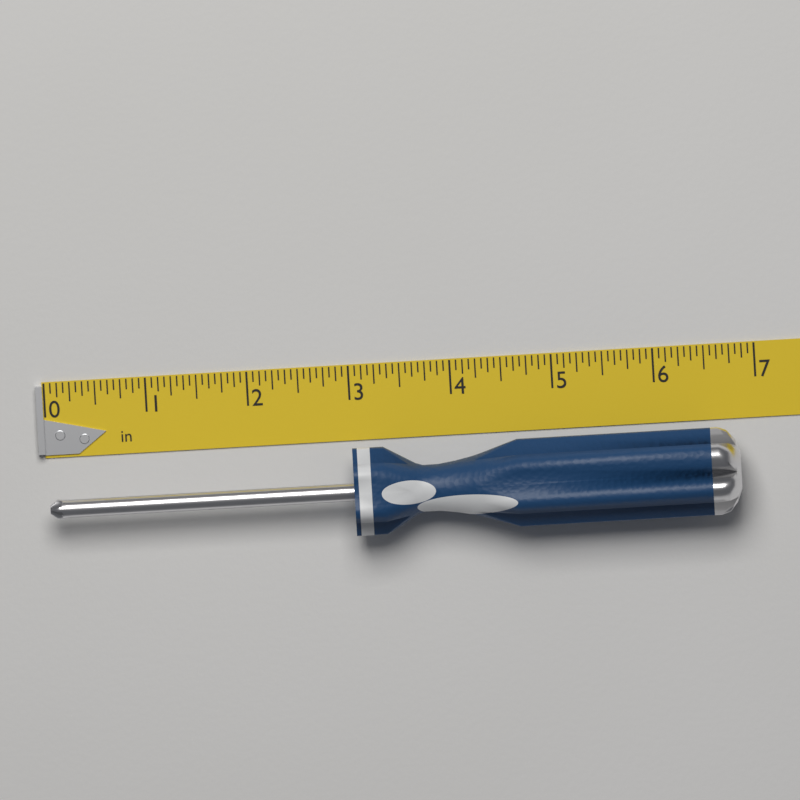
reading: 6.8125 in
